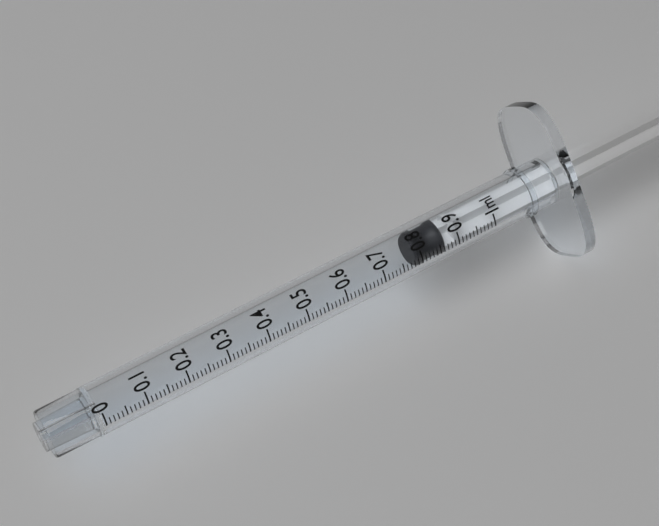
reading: 0.79 ml
